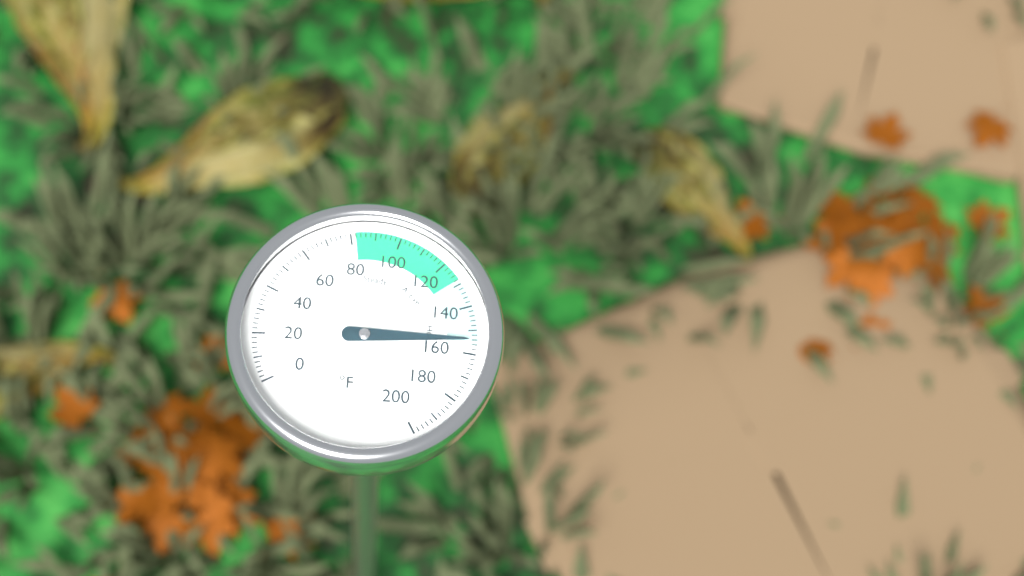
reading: 154 °F
